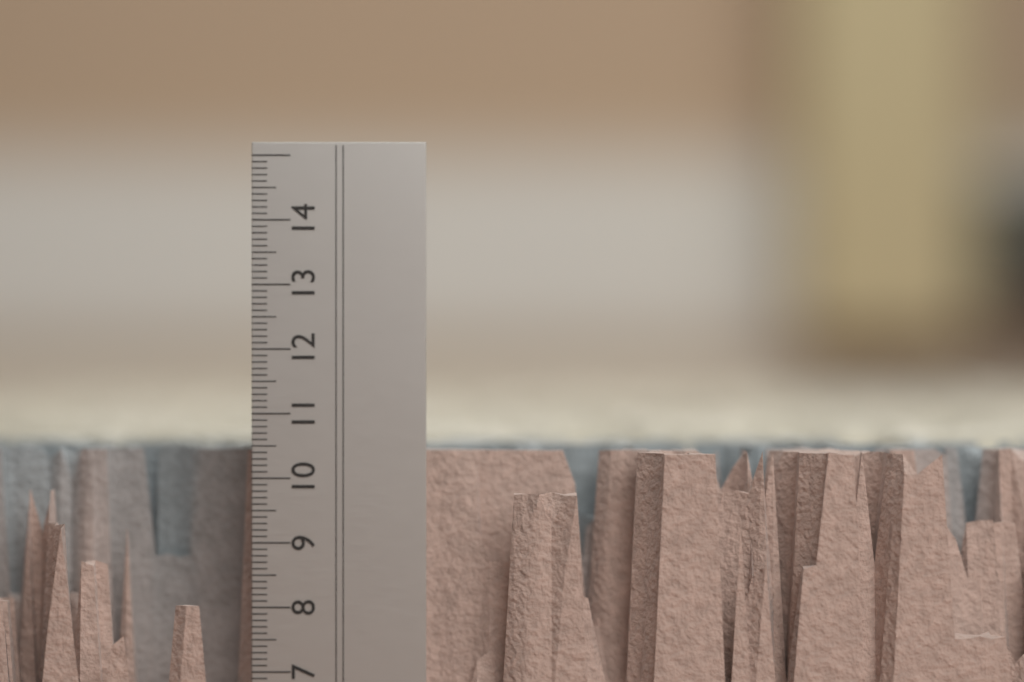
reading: 10.4 cm
